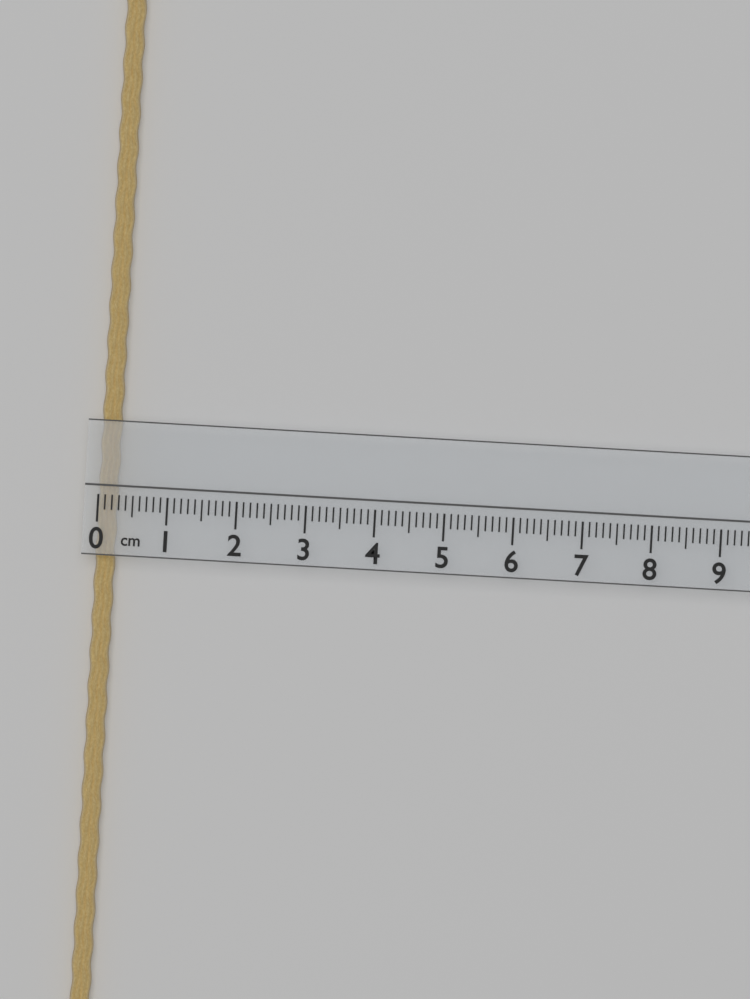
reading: 0.3 cm
